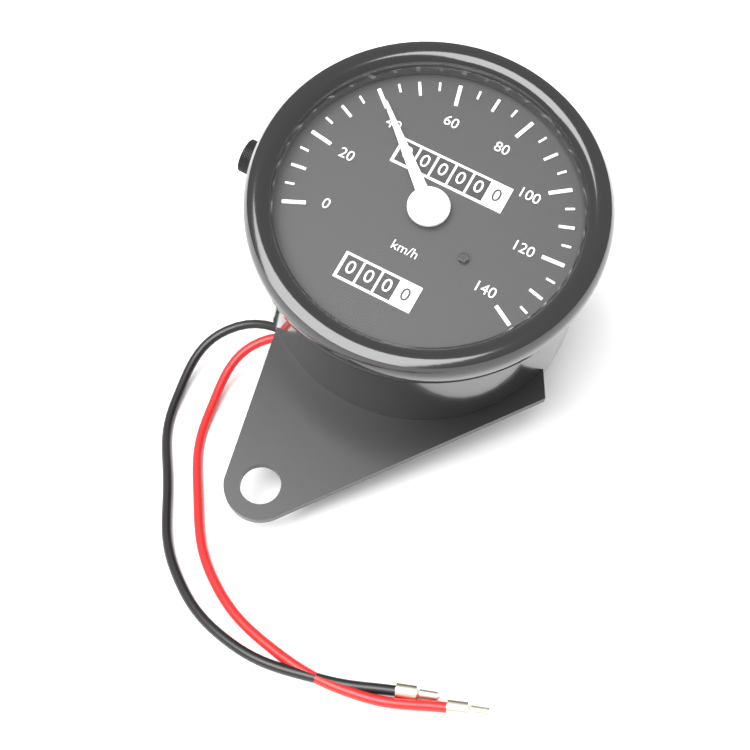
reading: 40 km/h
